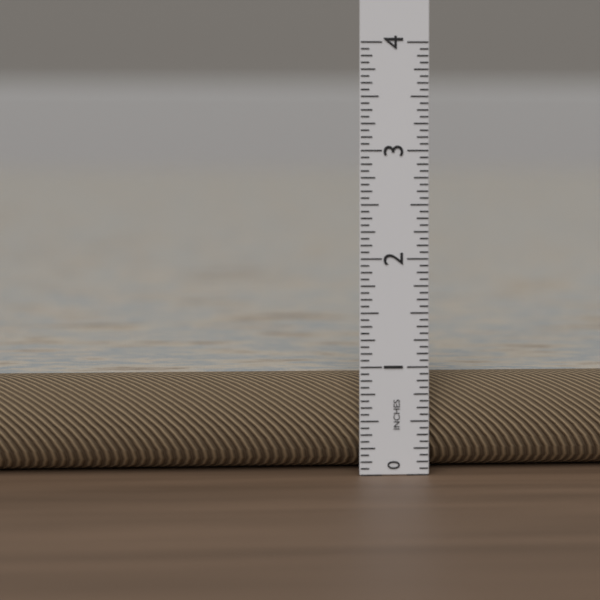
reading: 0.8750 in
